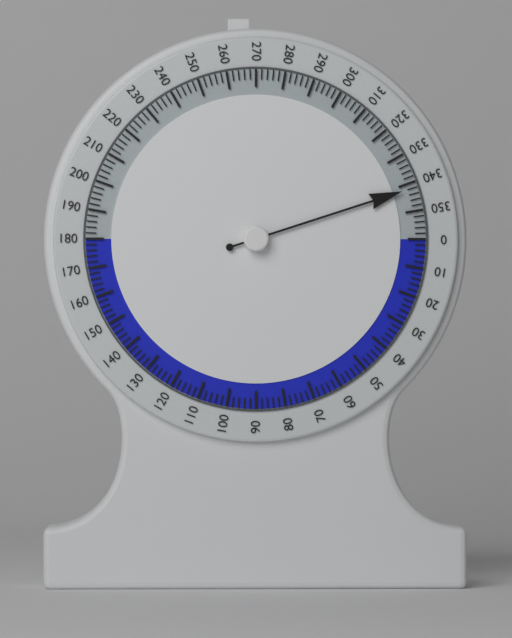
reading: 342 (no unit)
